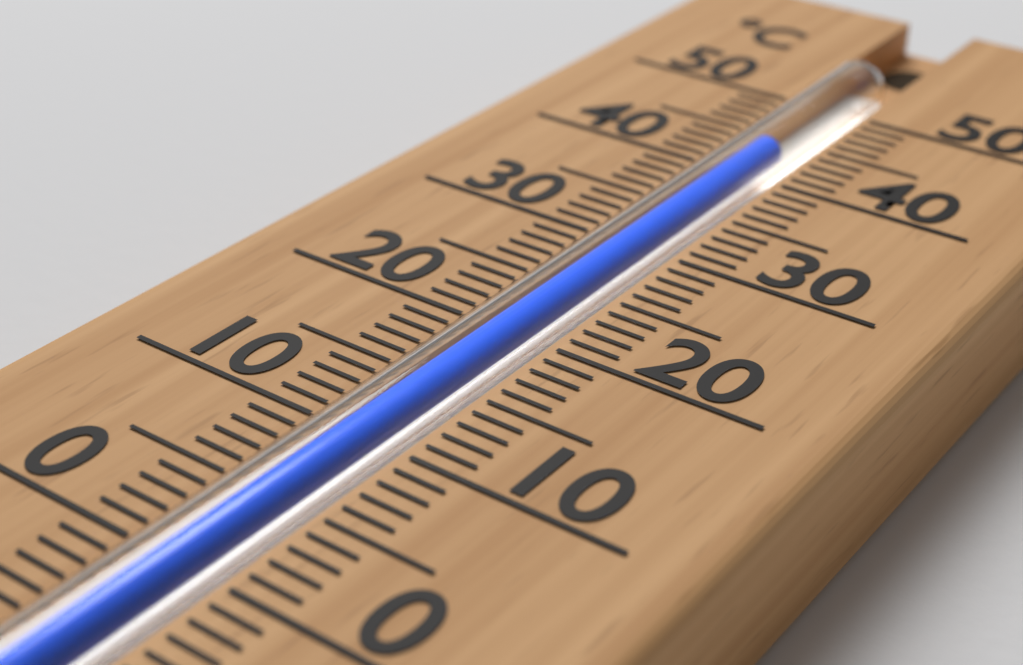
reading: 43 °C
